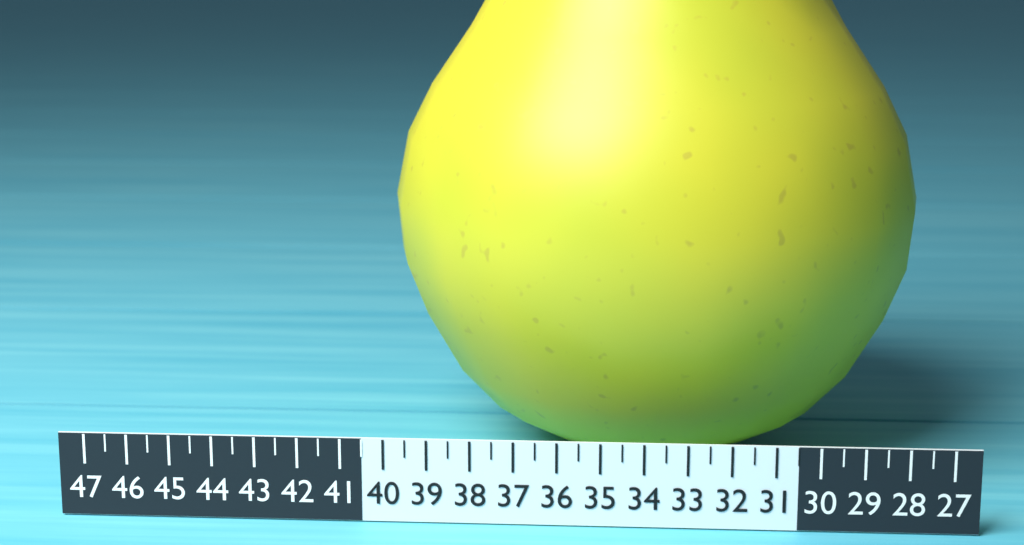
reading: 40.5 (no unit)
